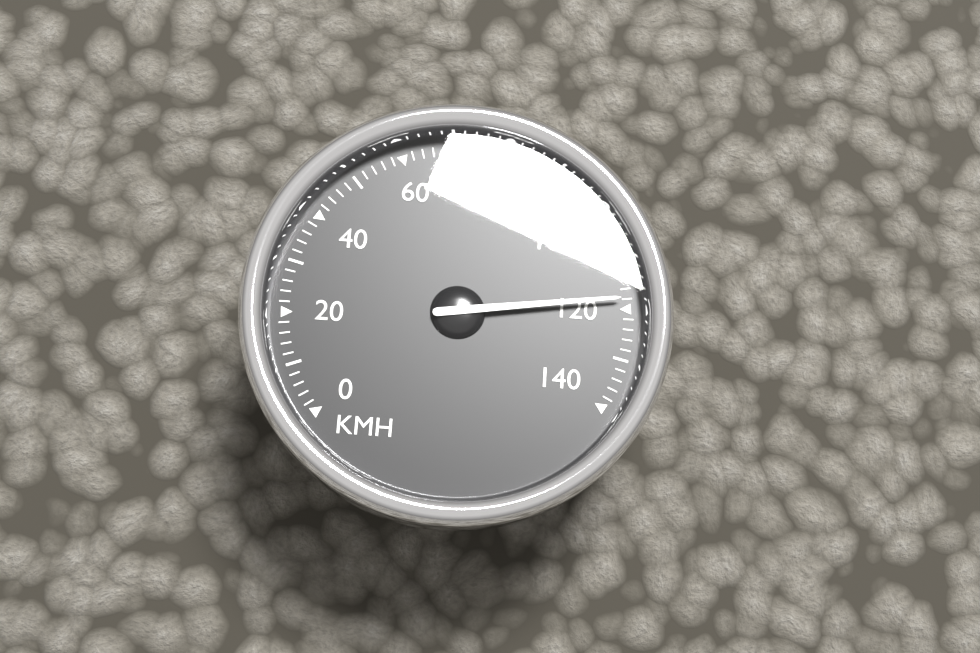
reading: 118 km/h
